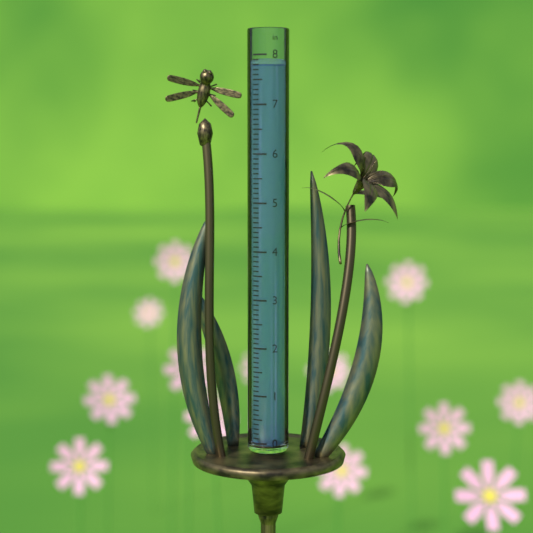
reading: 7.8 in
